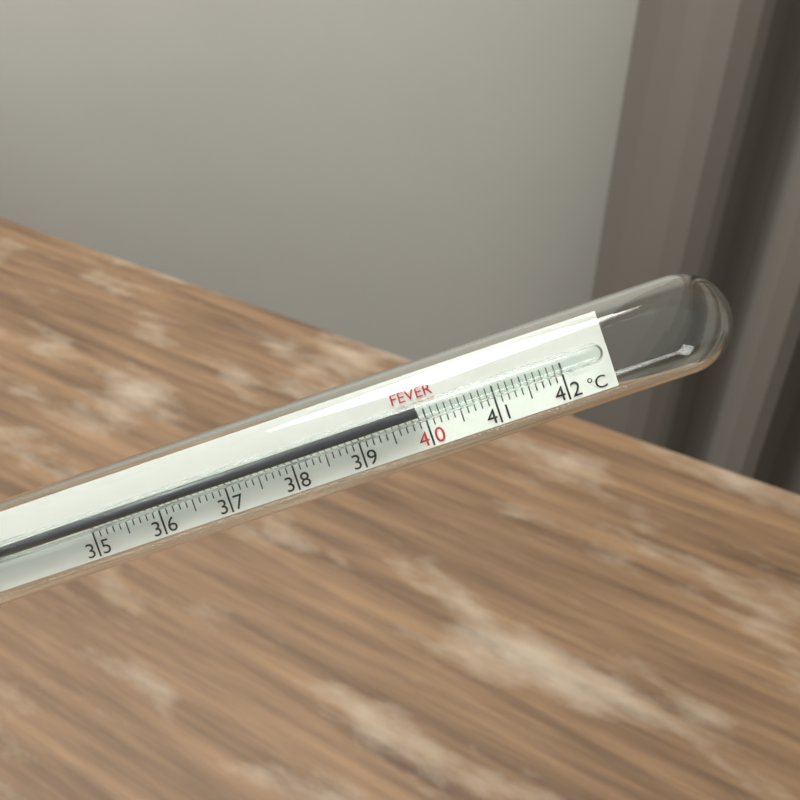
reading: 39.9 °C
